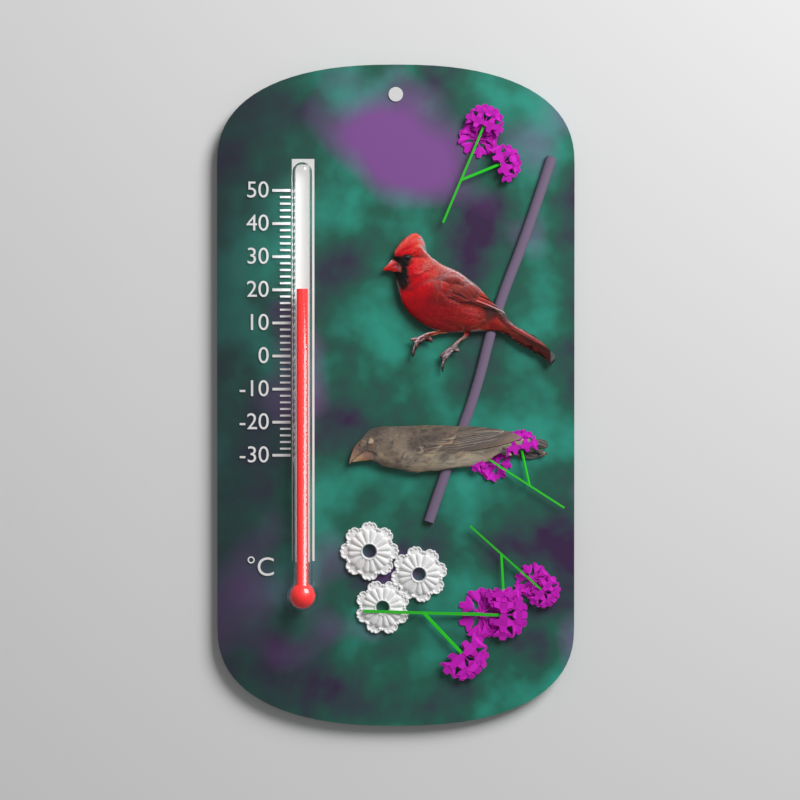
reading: 20 °C
